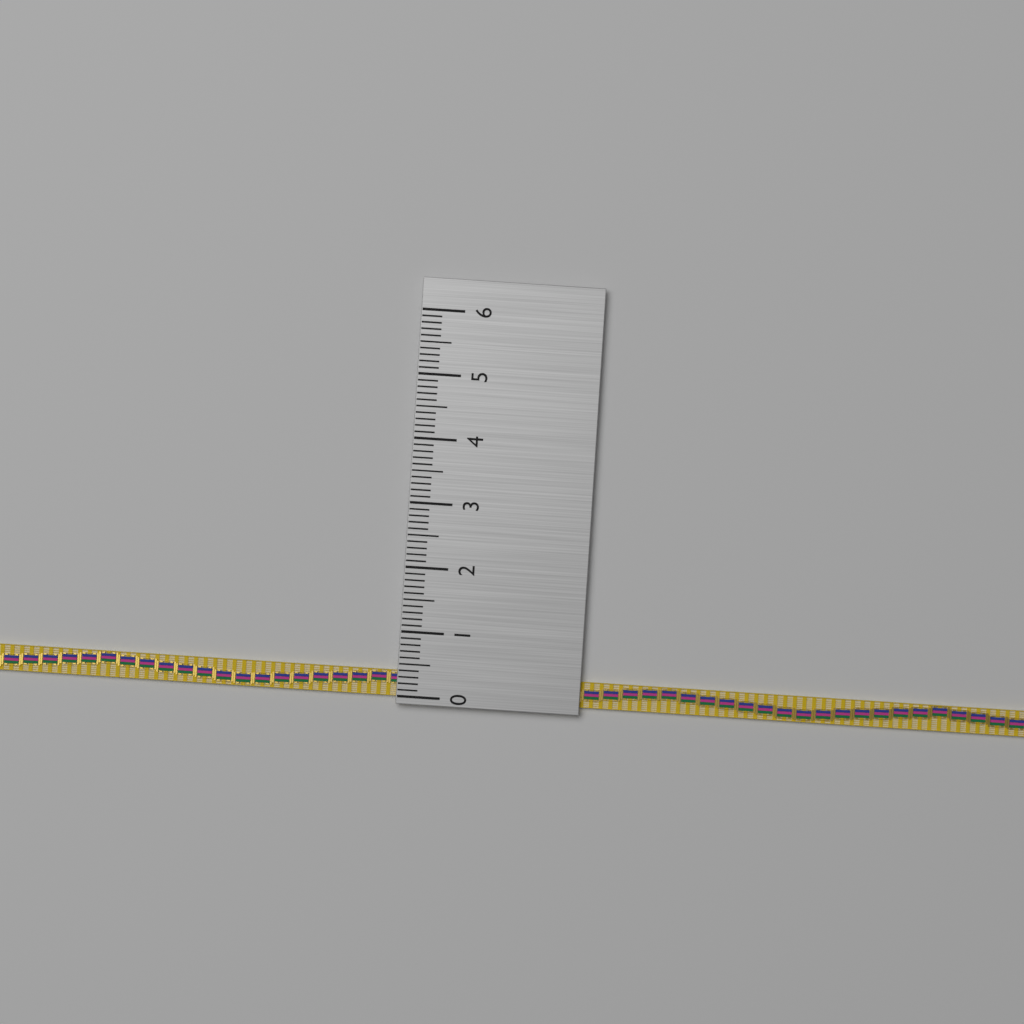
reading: 0.4 (no unit)
